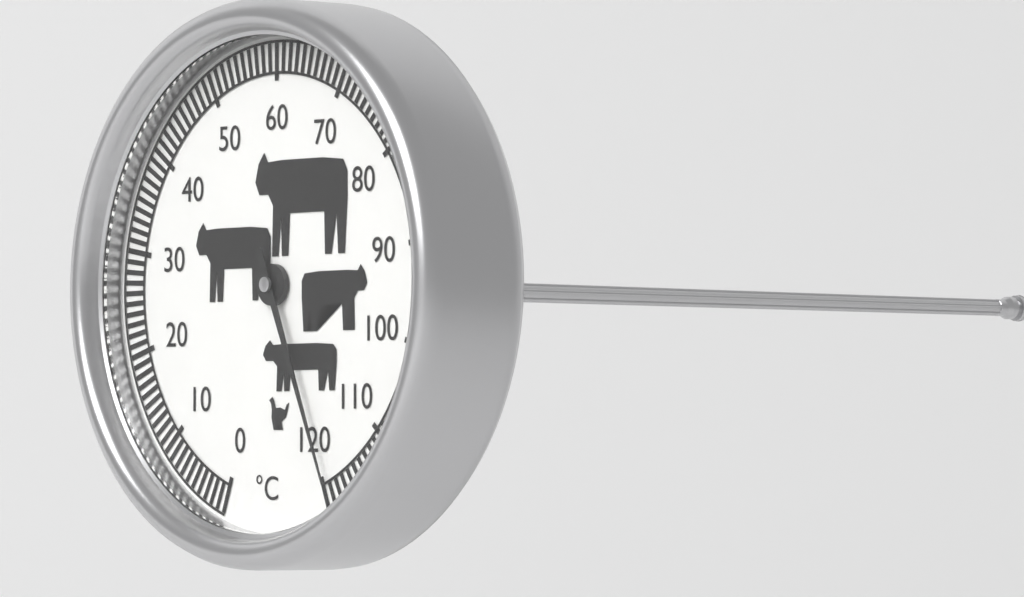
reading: 119 °C
